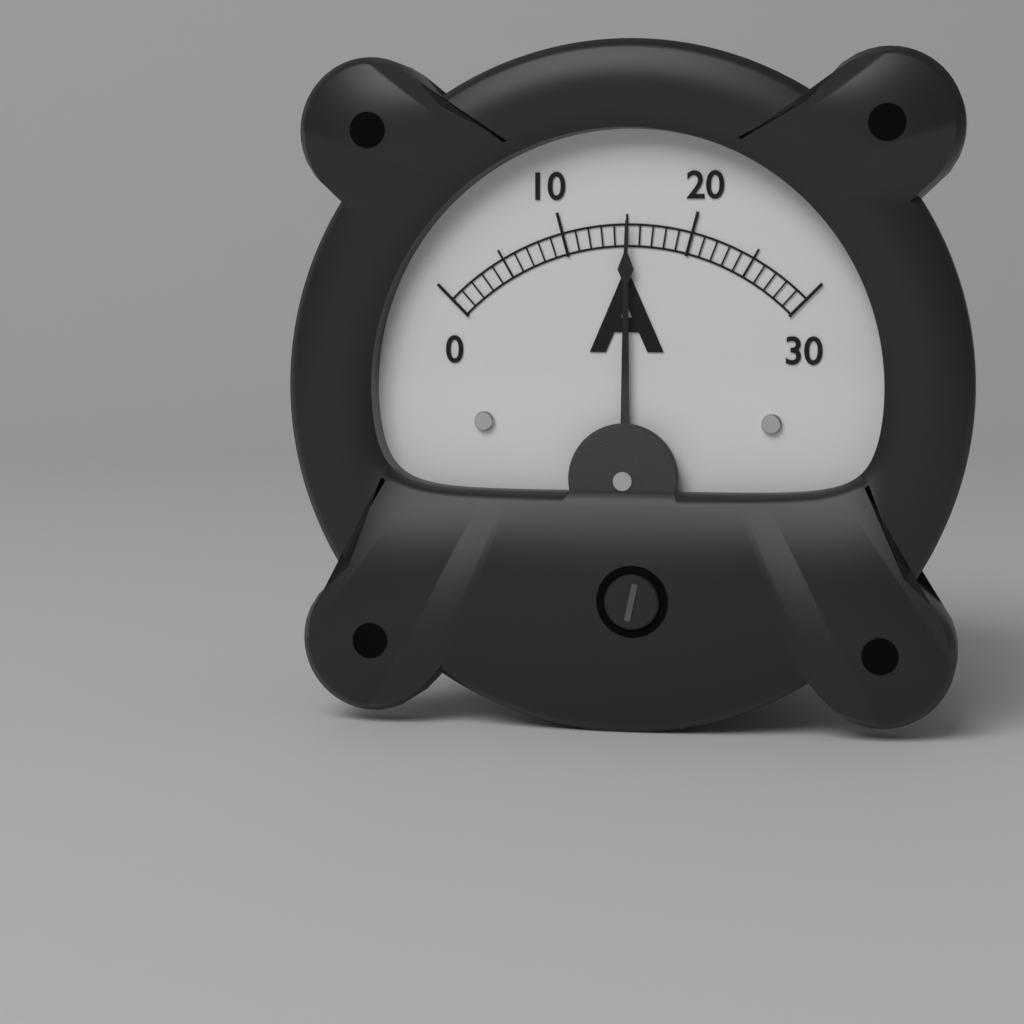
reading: 15 A
